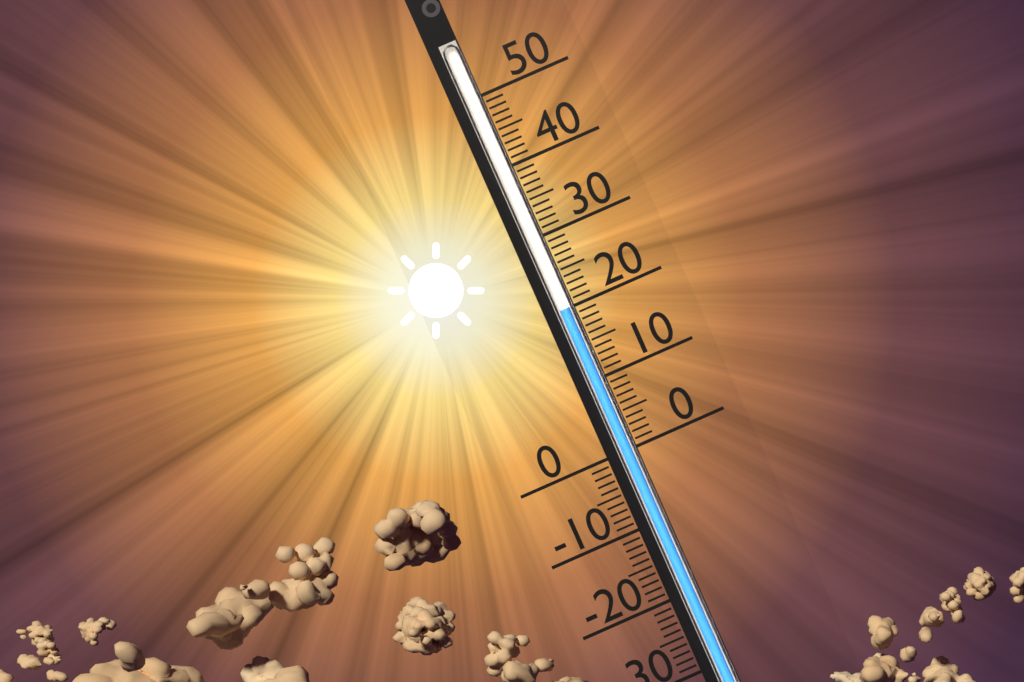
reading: 20 (no unit)
